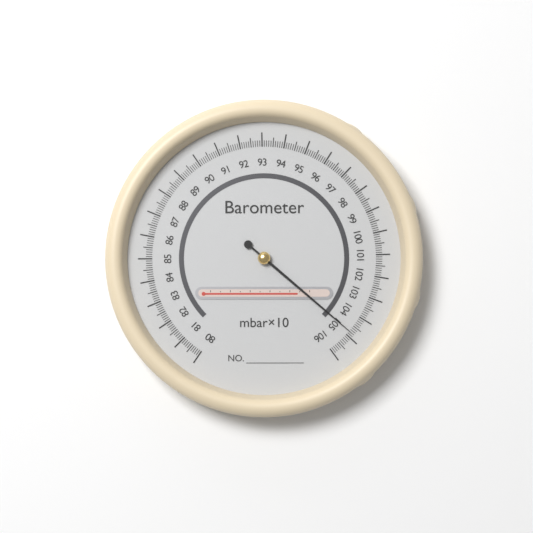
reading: 104.8 mbar×10
